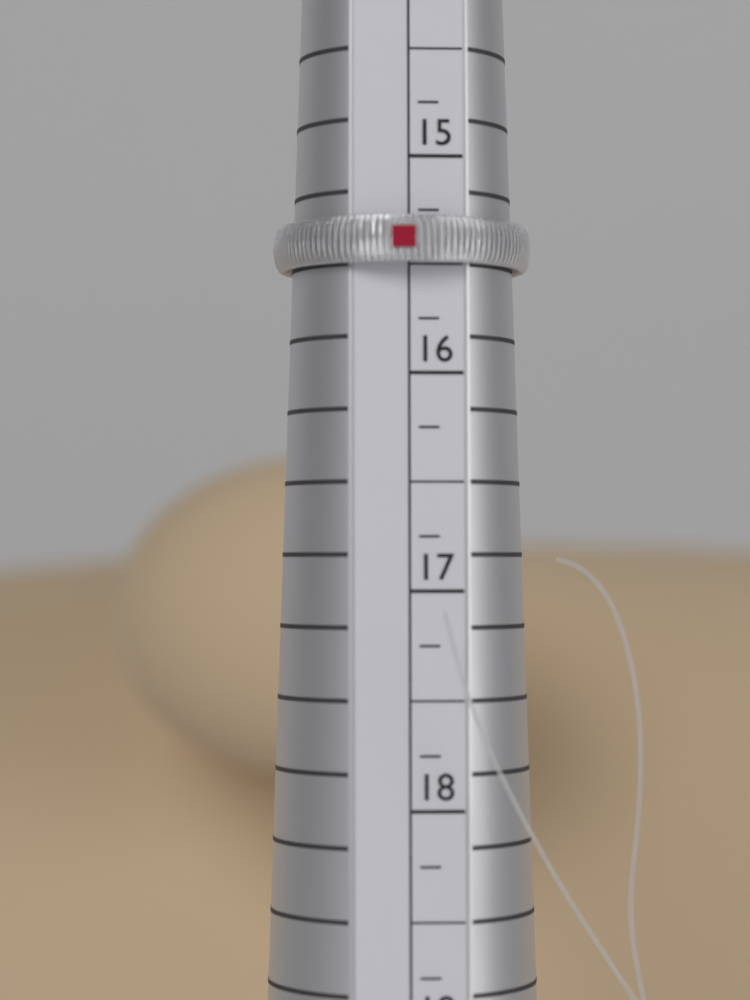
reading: 15.50 (no unit)
